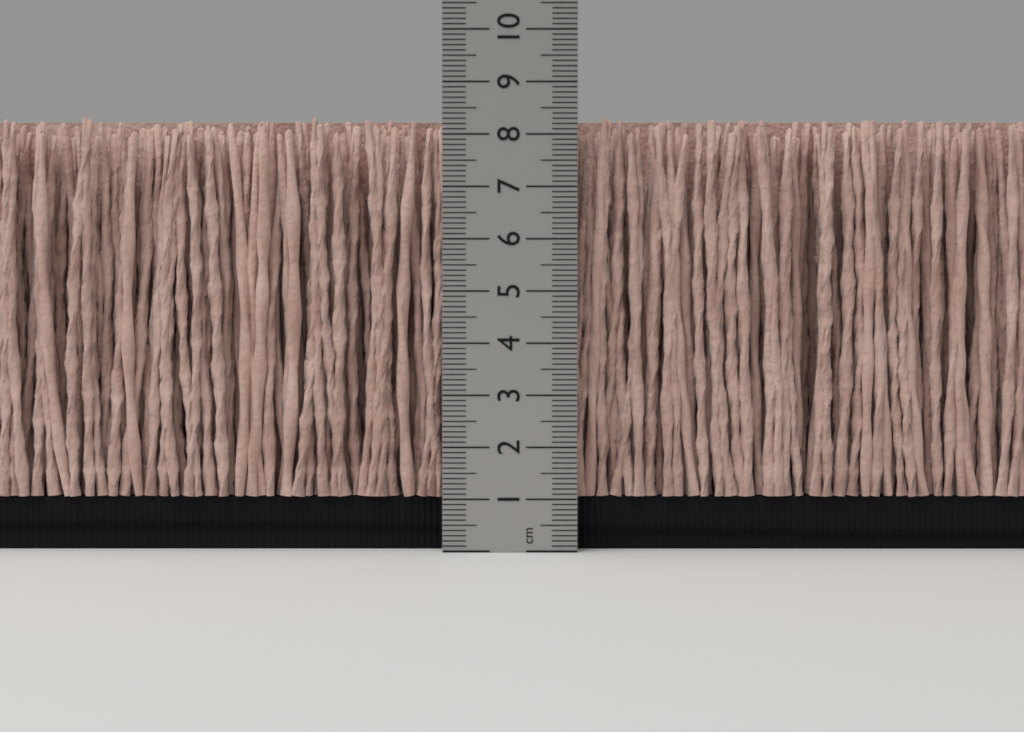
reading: 8.4 cm
